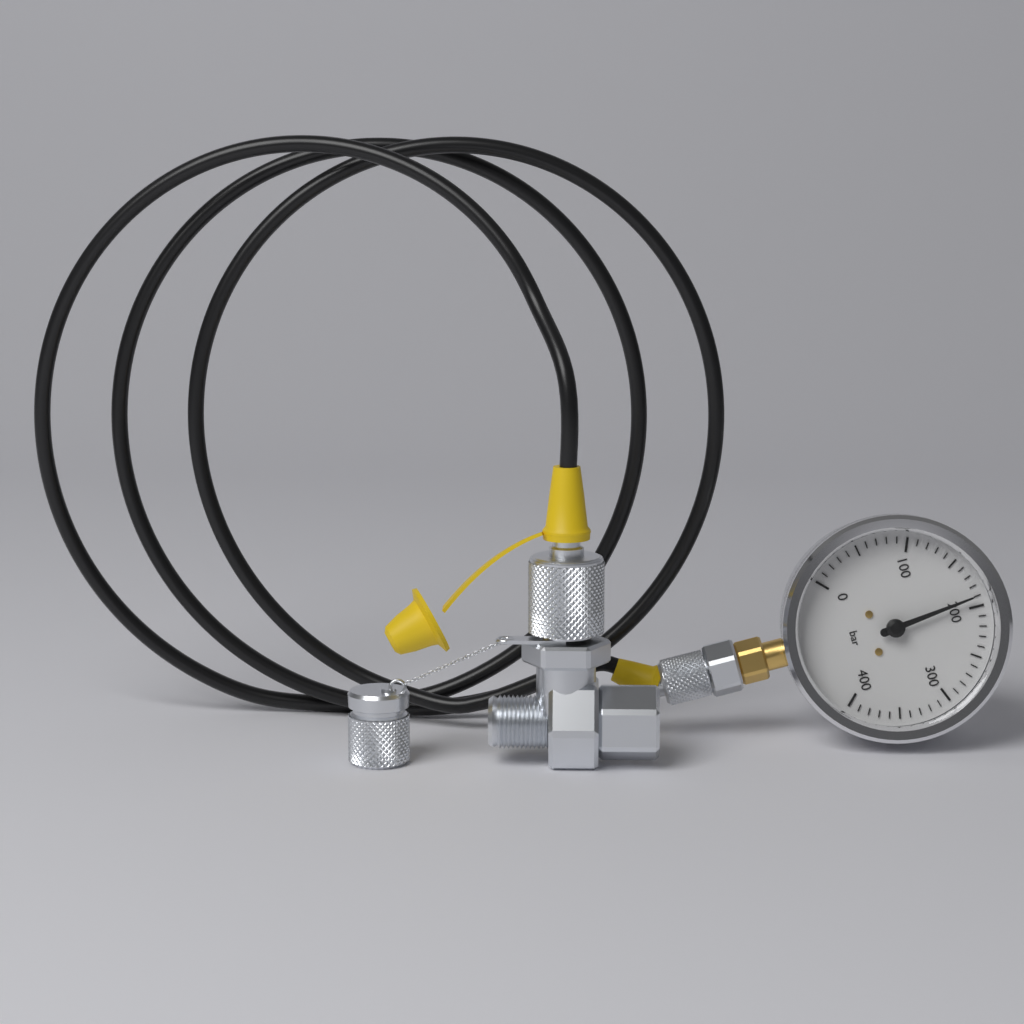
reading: 190 bar
